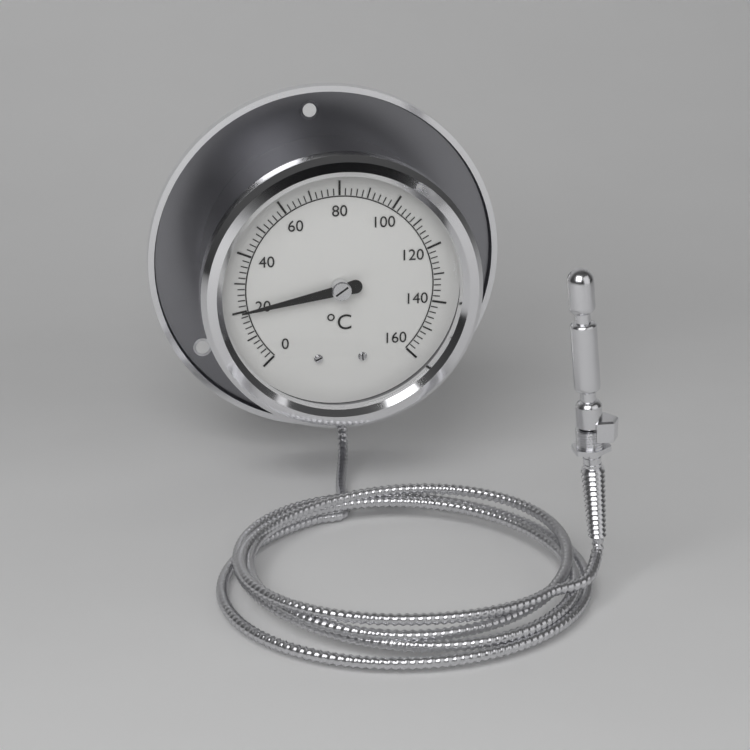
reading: 20 °C
